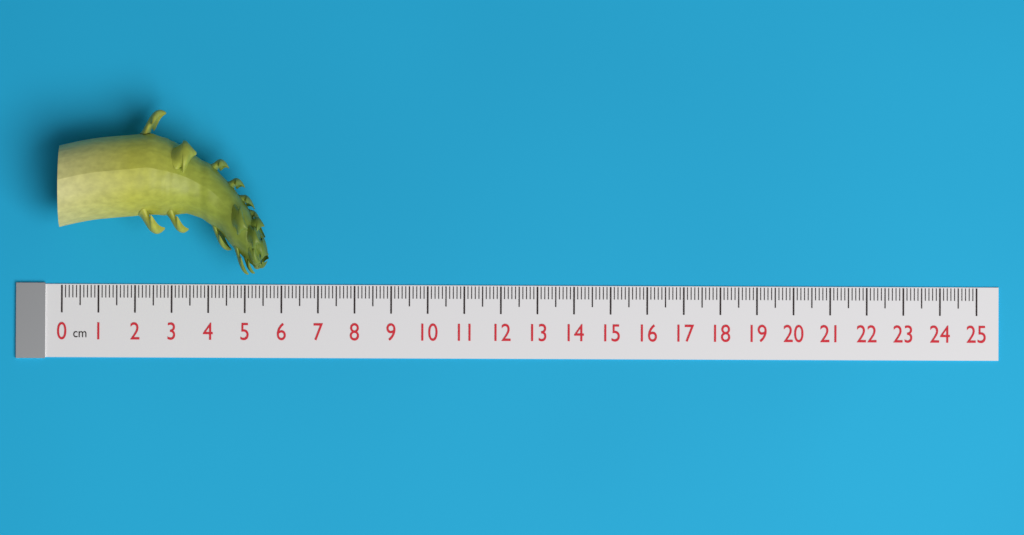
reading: 5.7 cm
